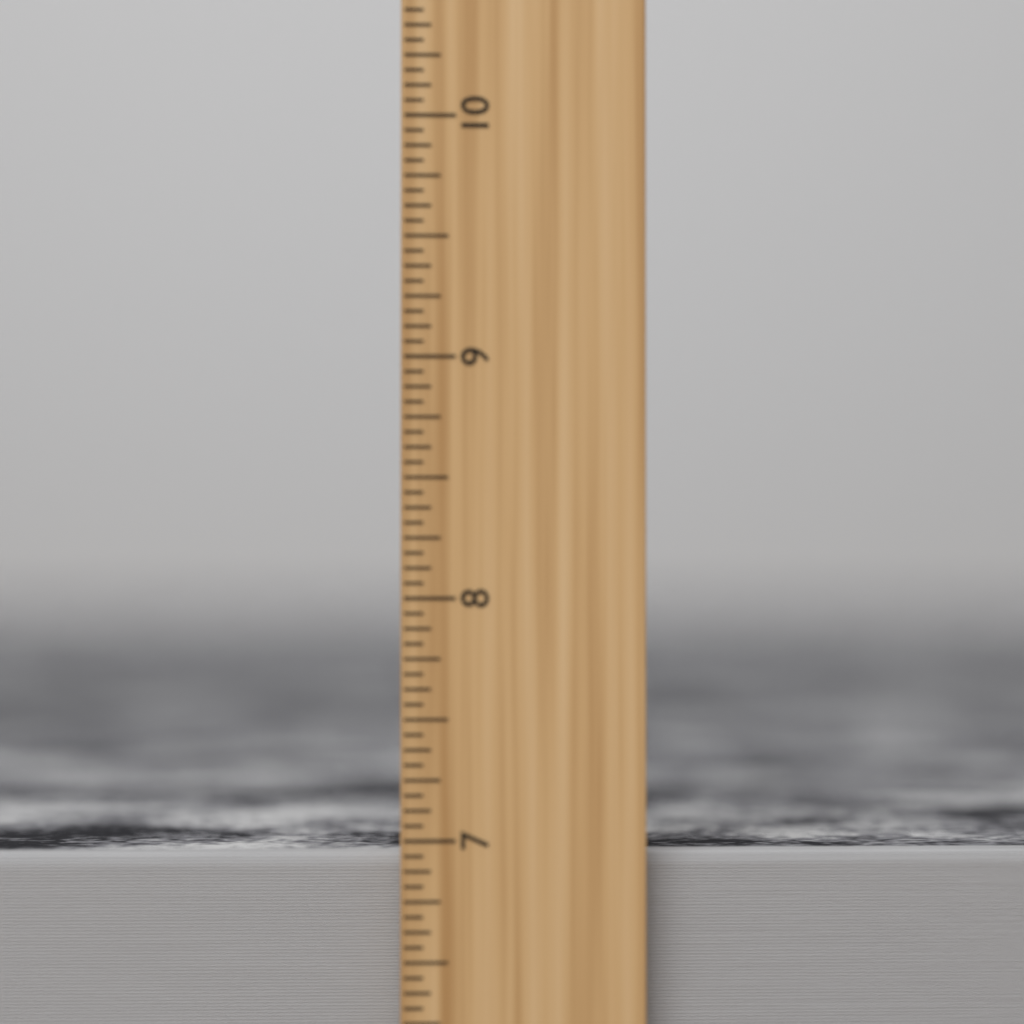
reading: 6.9375 inch
